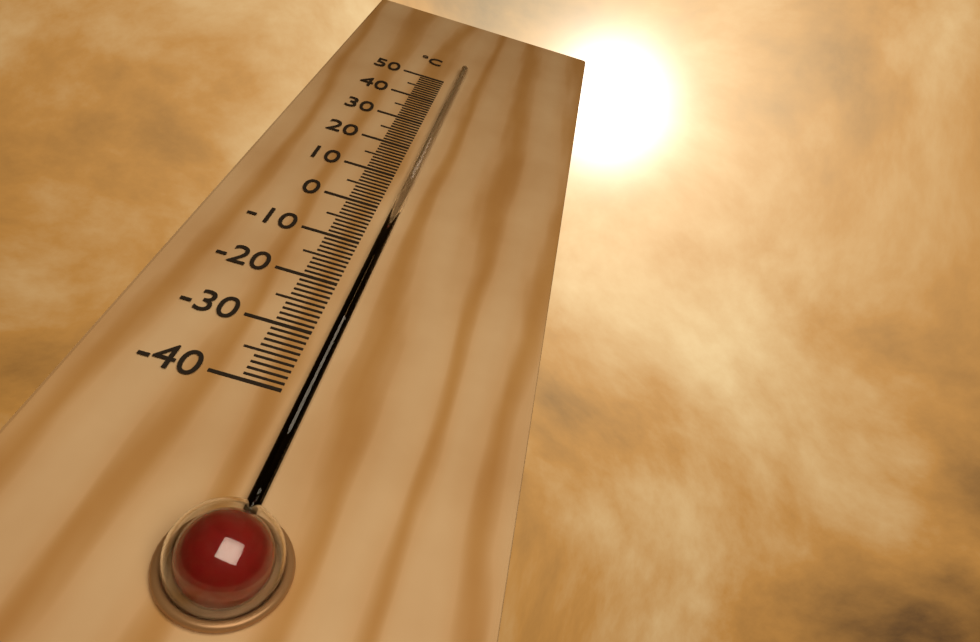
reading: -5 °C
